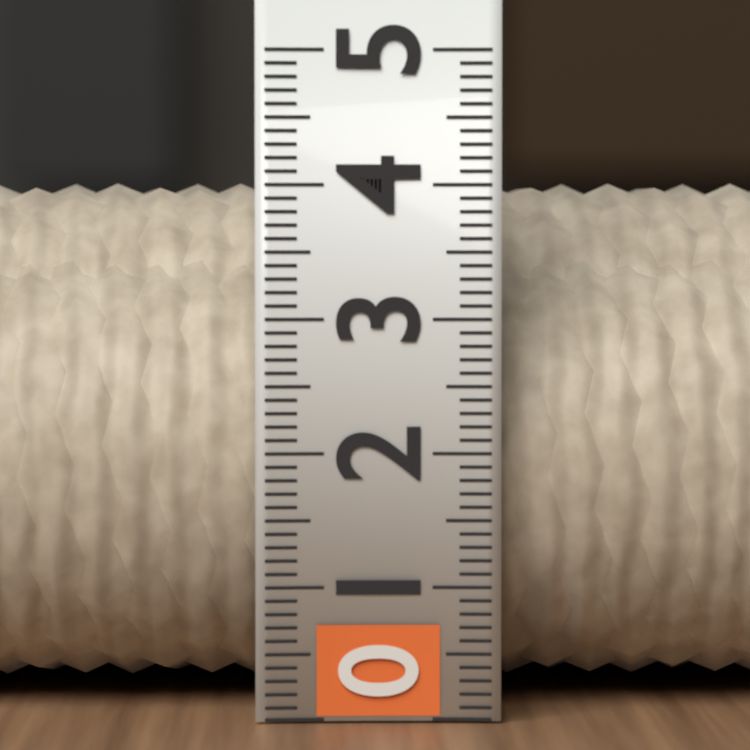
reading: 4.1 (no unit)
